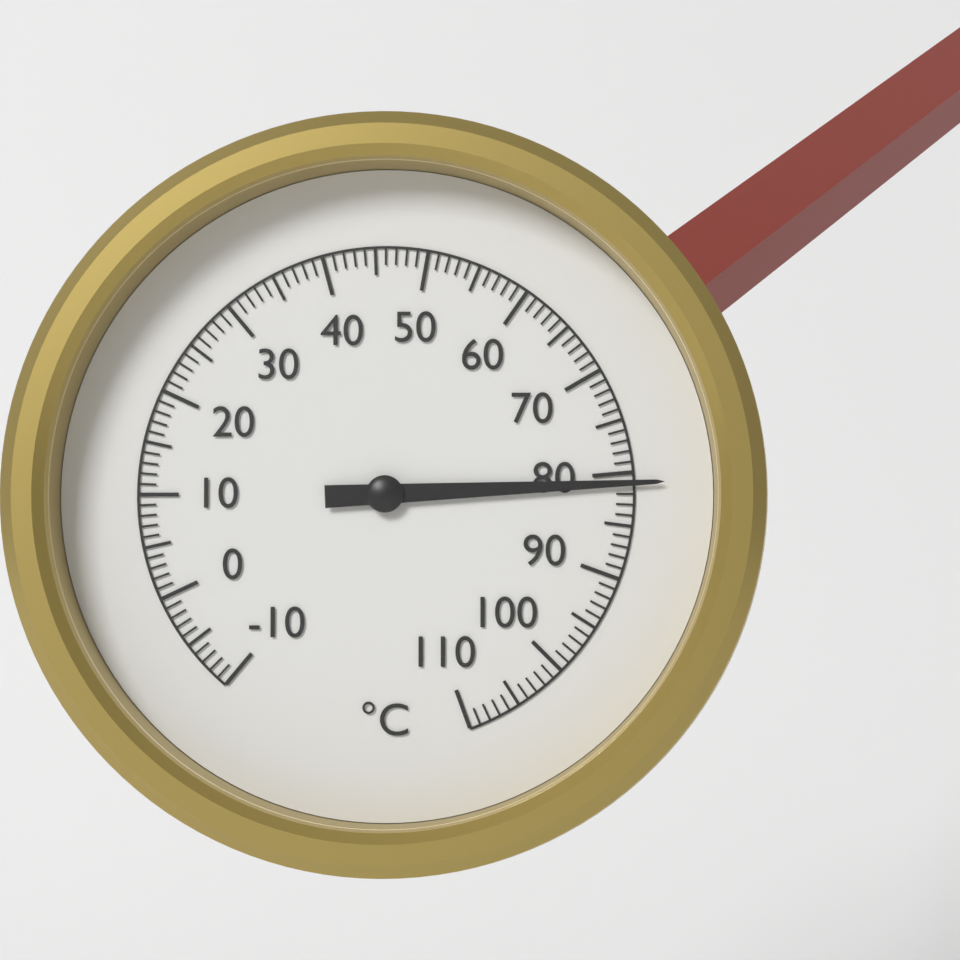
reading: 81 °C
